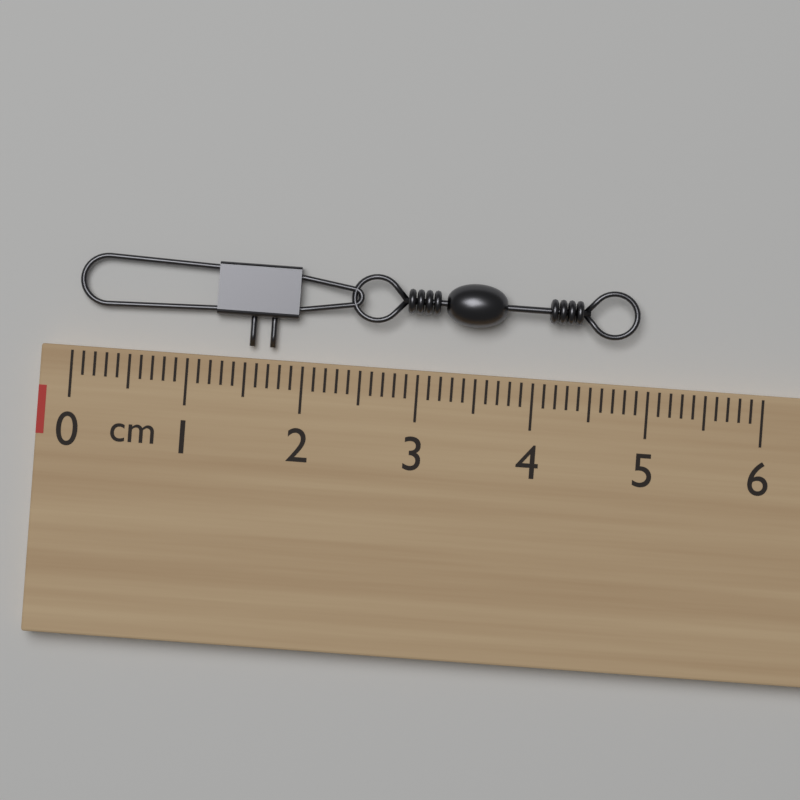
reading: 4.9 cm
